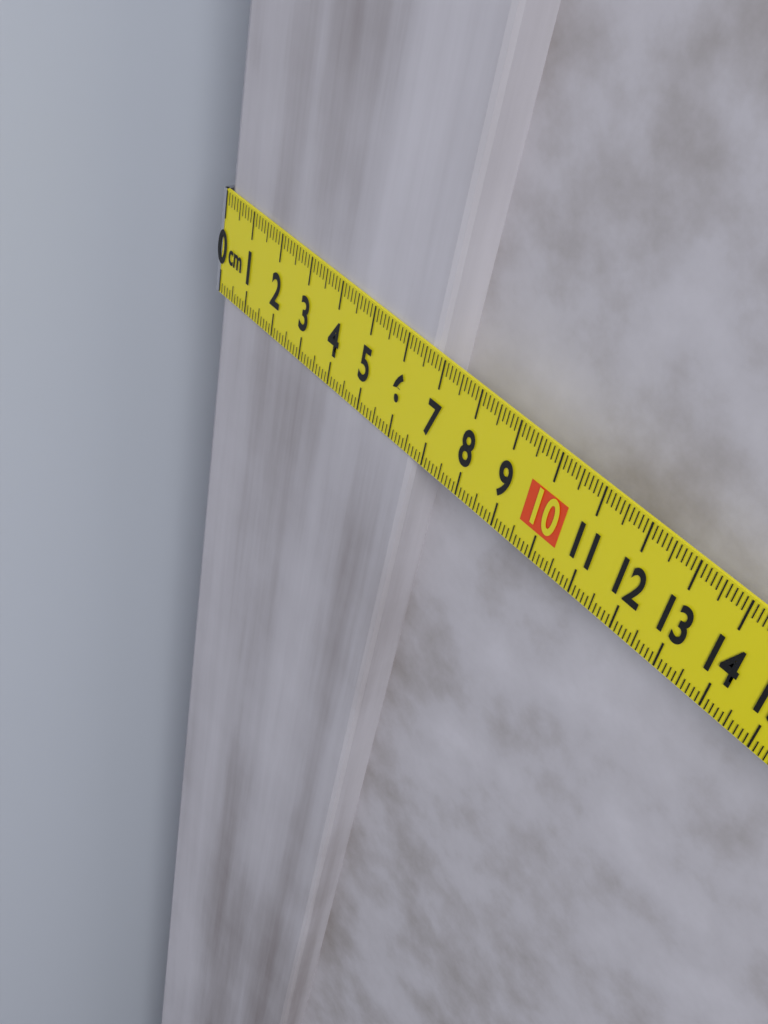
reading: 6.7 cm
